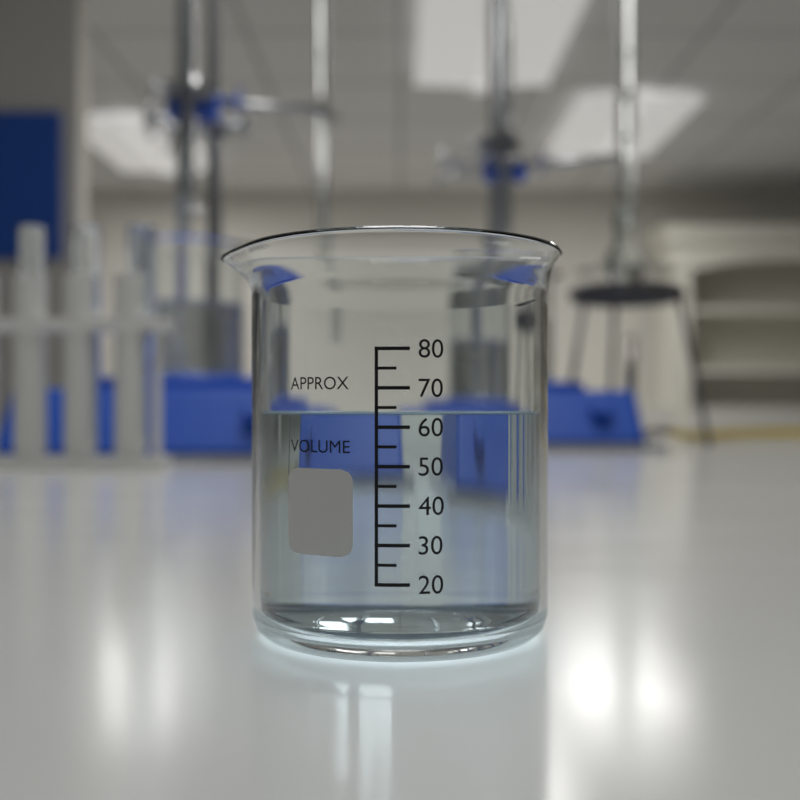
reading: 64 (no unit)
